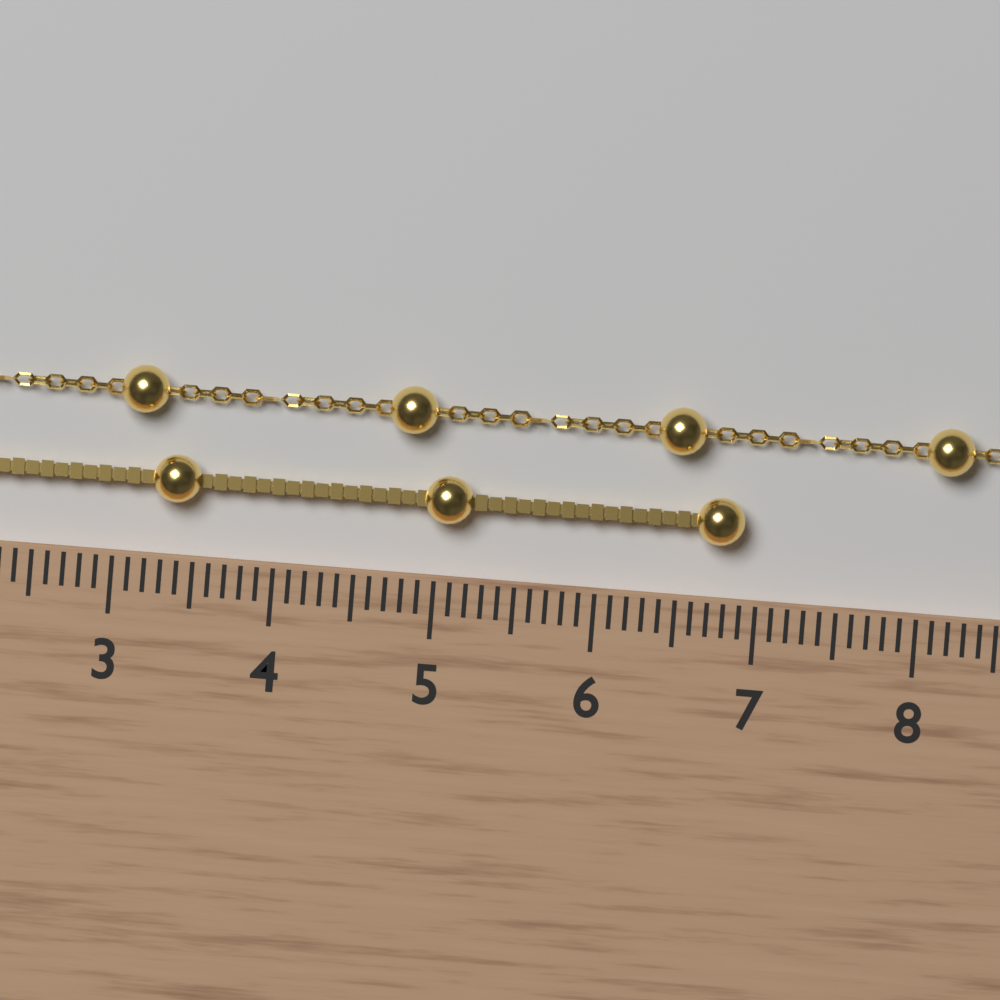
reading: 6.9 cm
